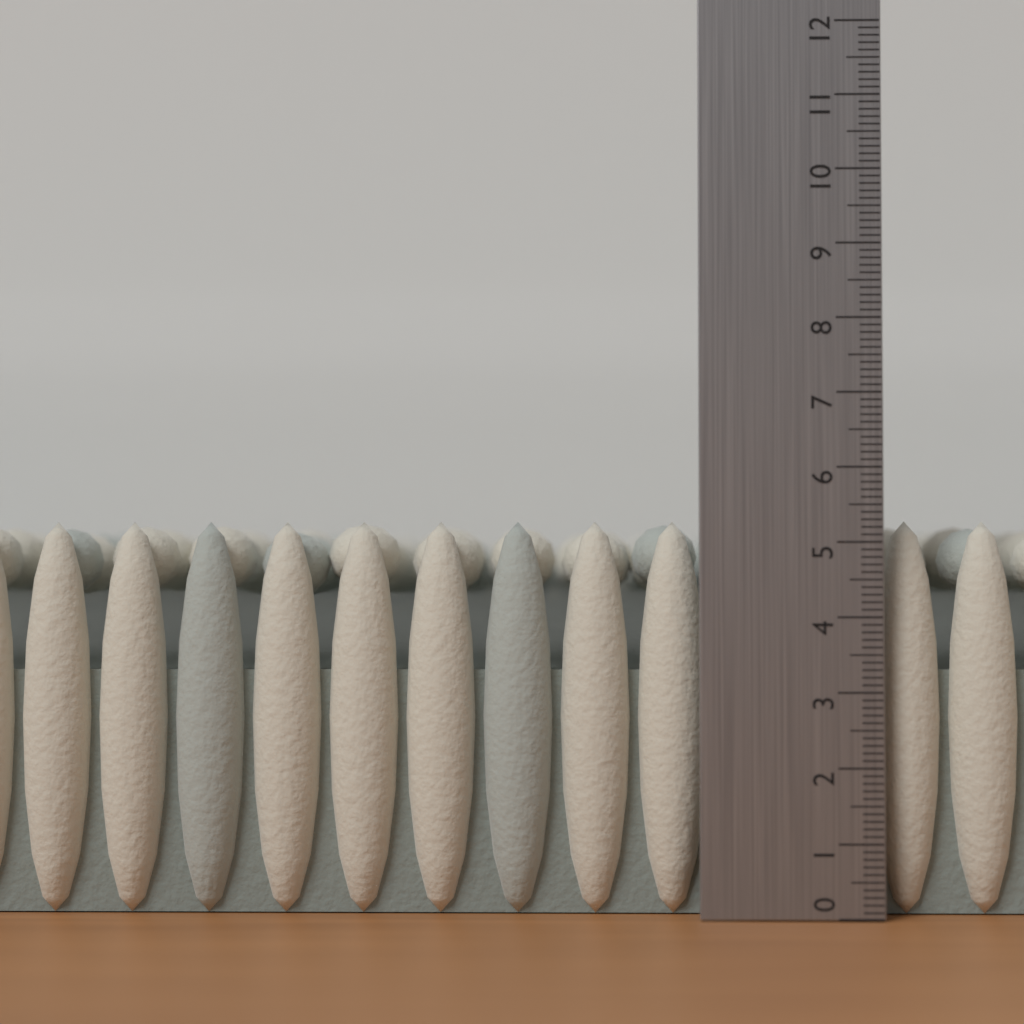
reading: 5.3 (no unit)
